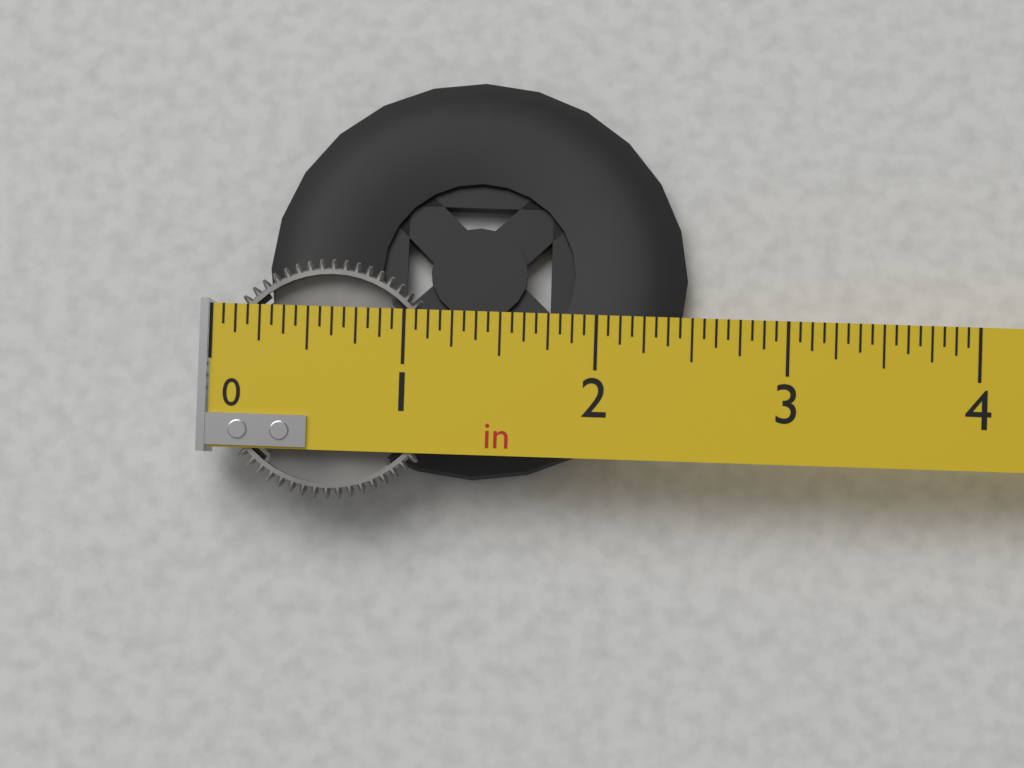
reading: 1.2500 in
